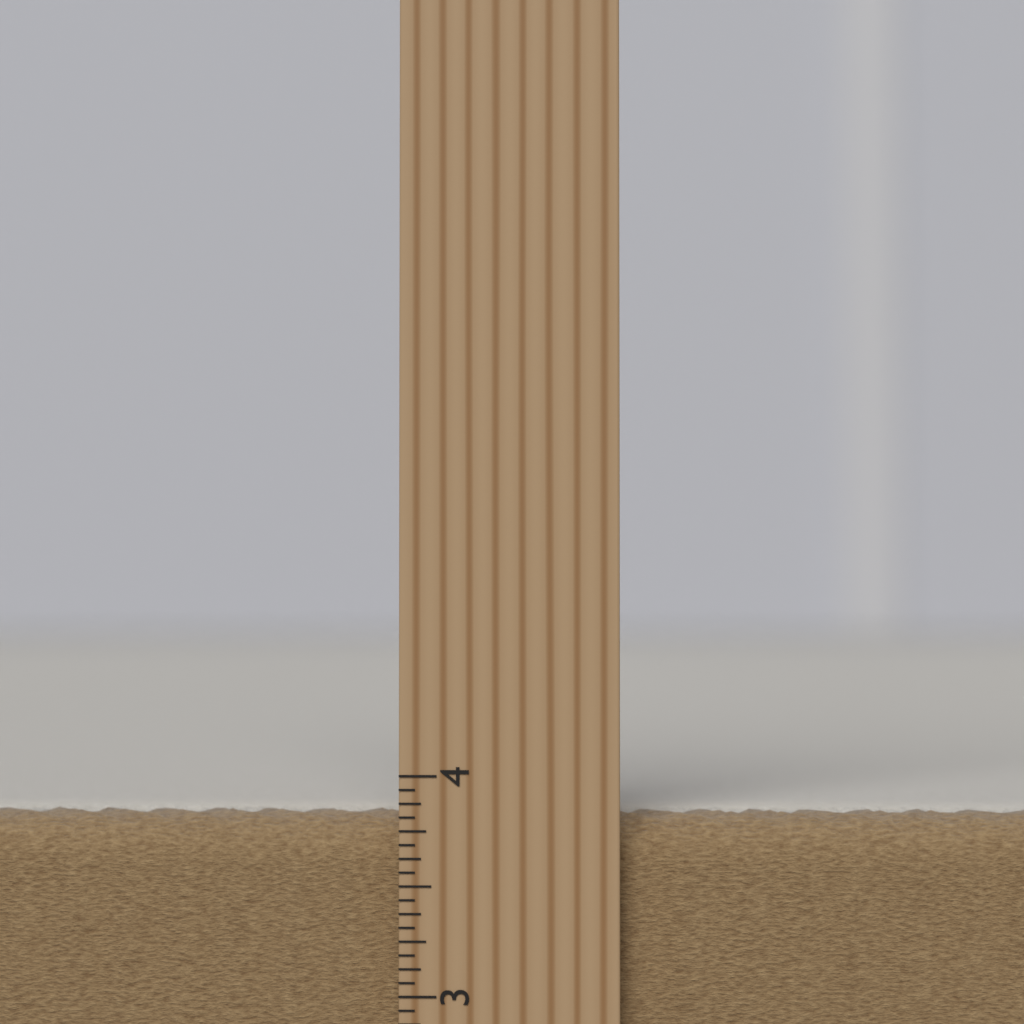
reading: 3.8125 inch
